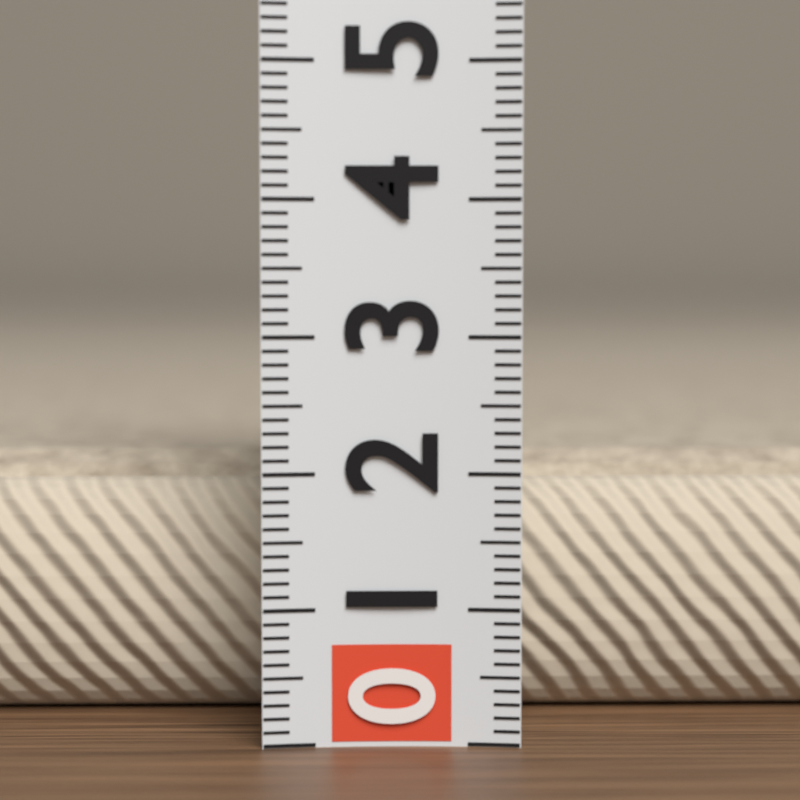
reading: 2.0 (no unit)
